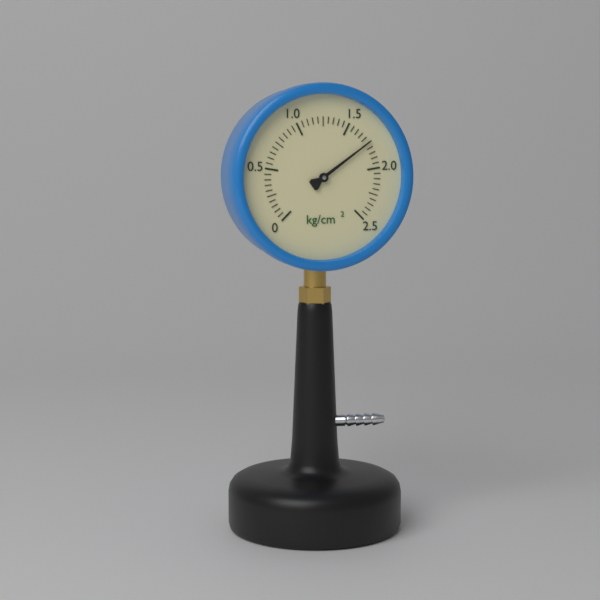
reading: 1.75 kg/cm²
